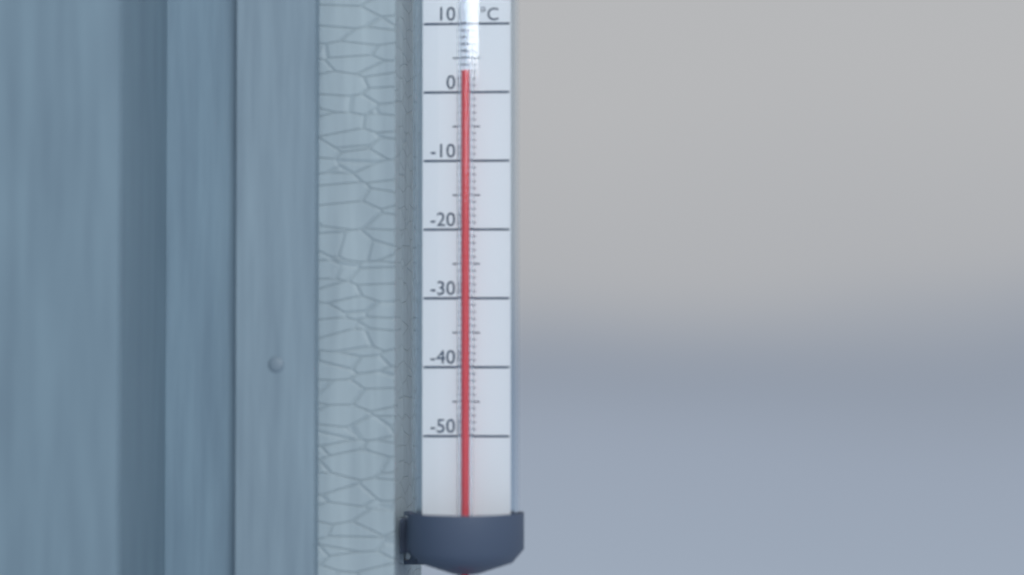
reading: 3 °C
